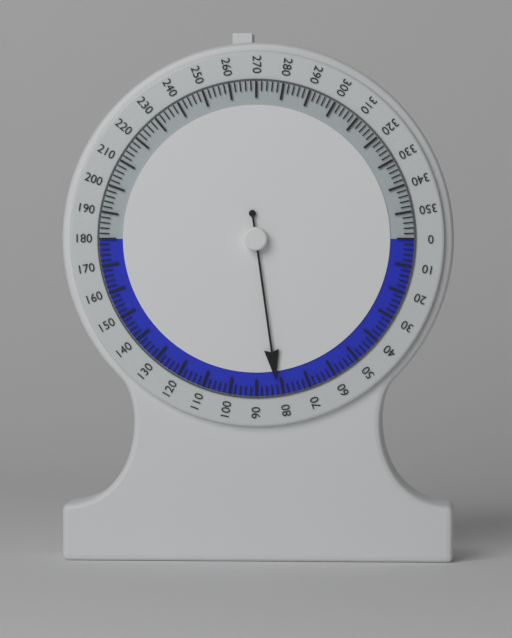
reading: 82 (no unit)
